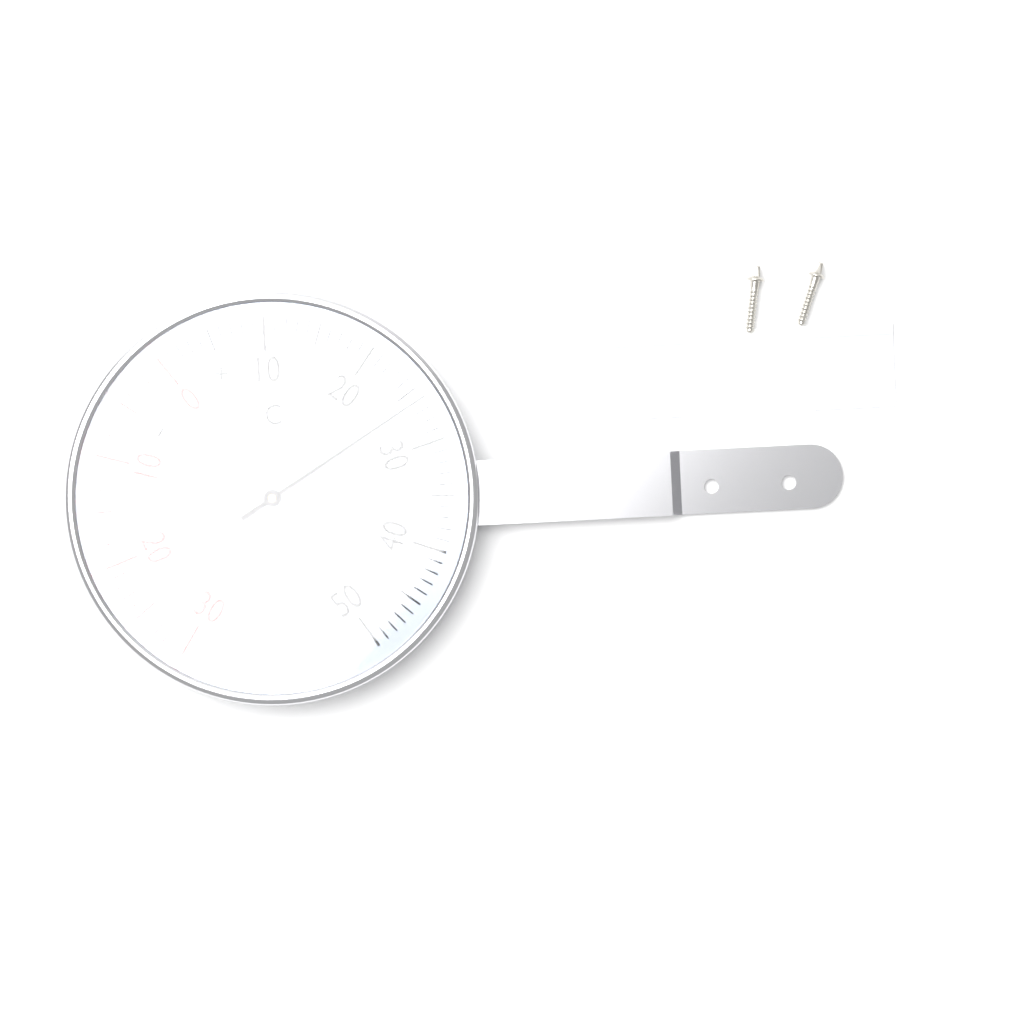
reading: 26 °C
